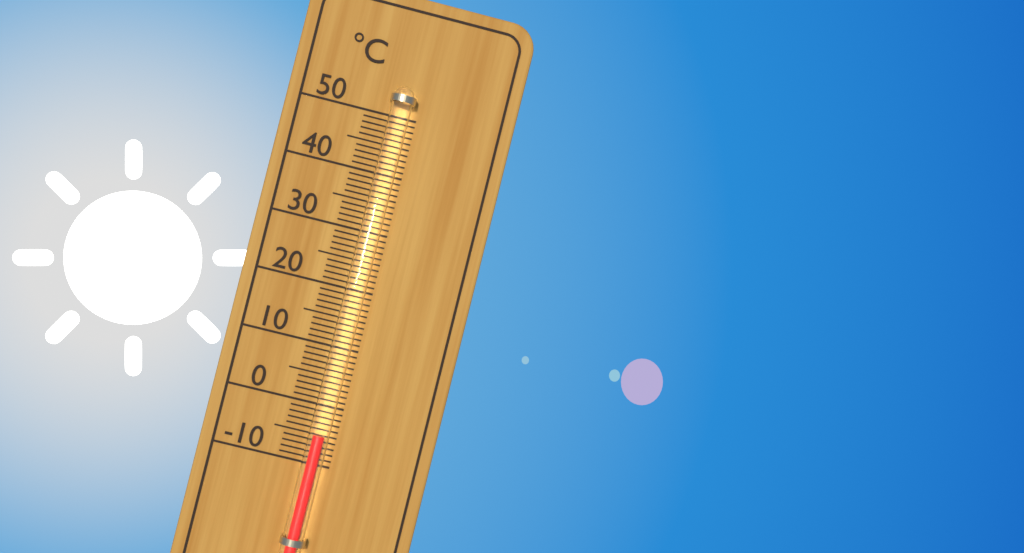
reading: -5 °C
